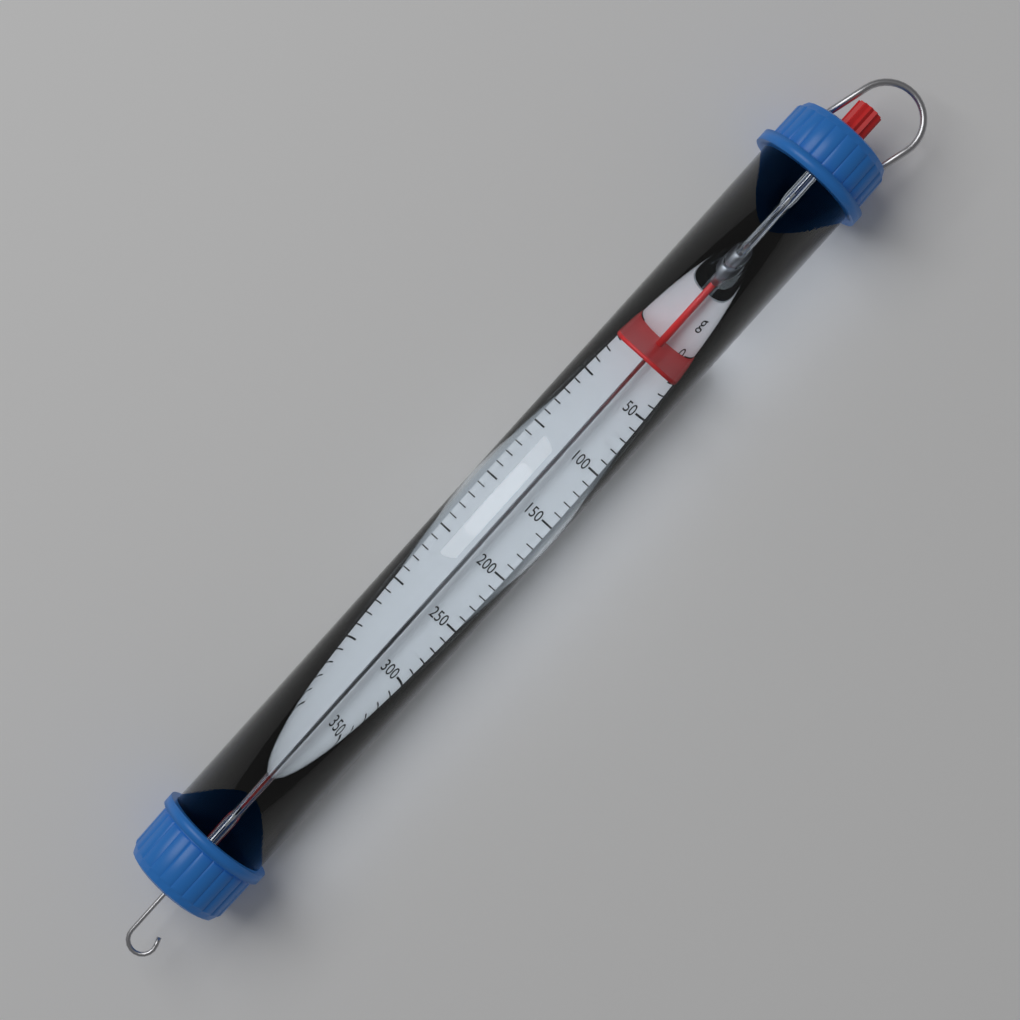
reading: 0 g
